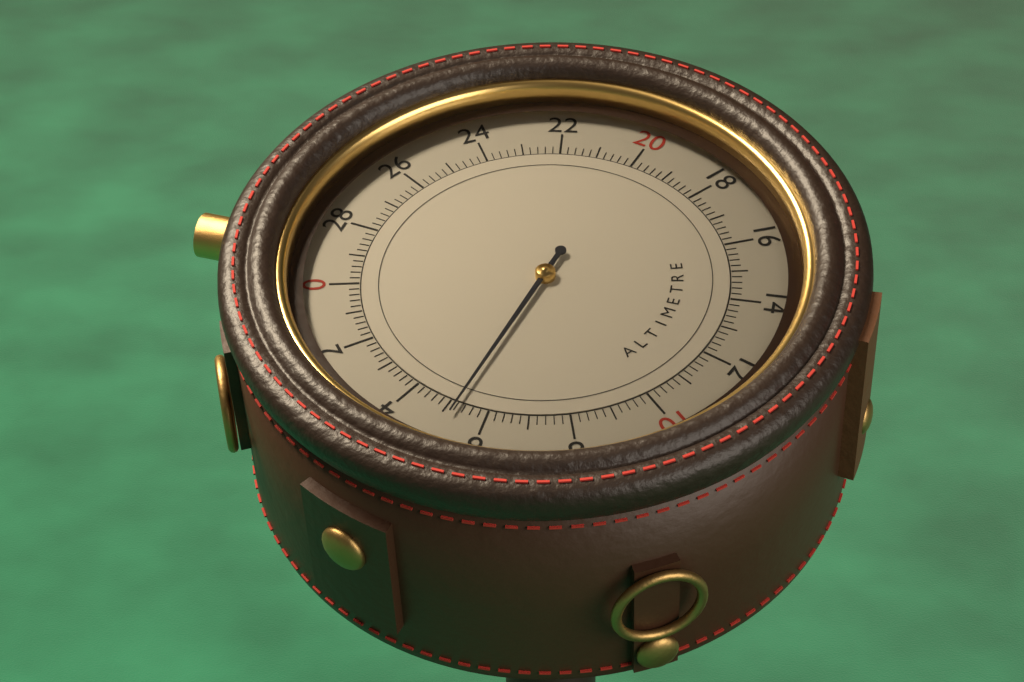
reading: 5.2 (no unit)
